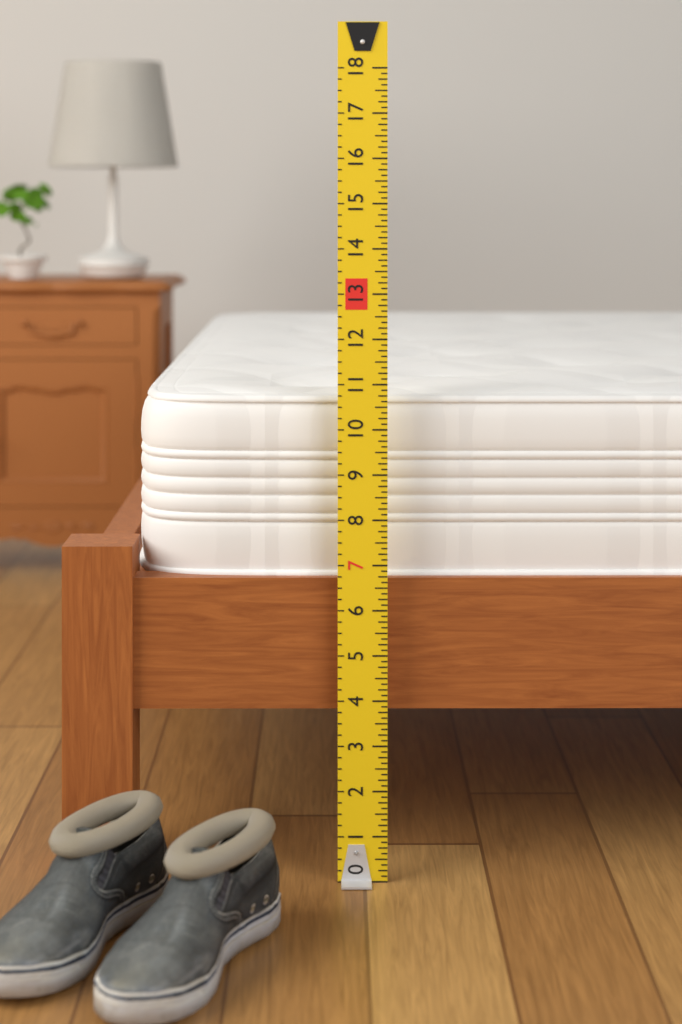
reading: 10.750 (no unit)
